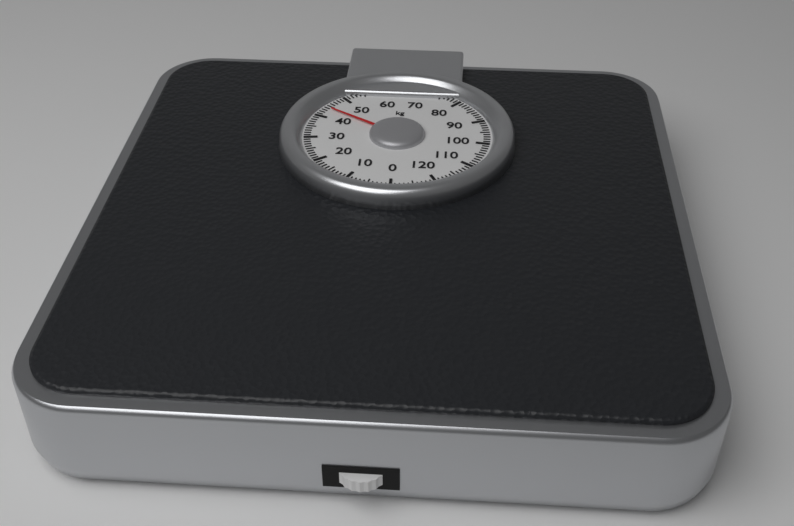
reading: 44 kg
